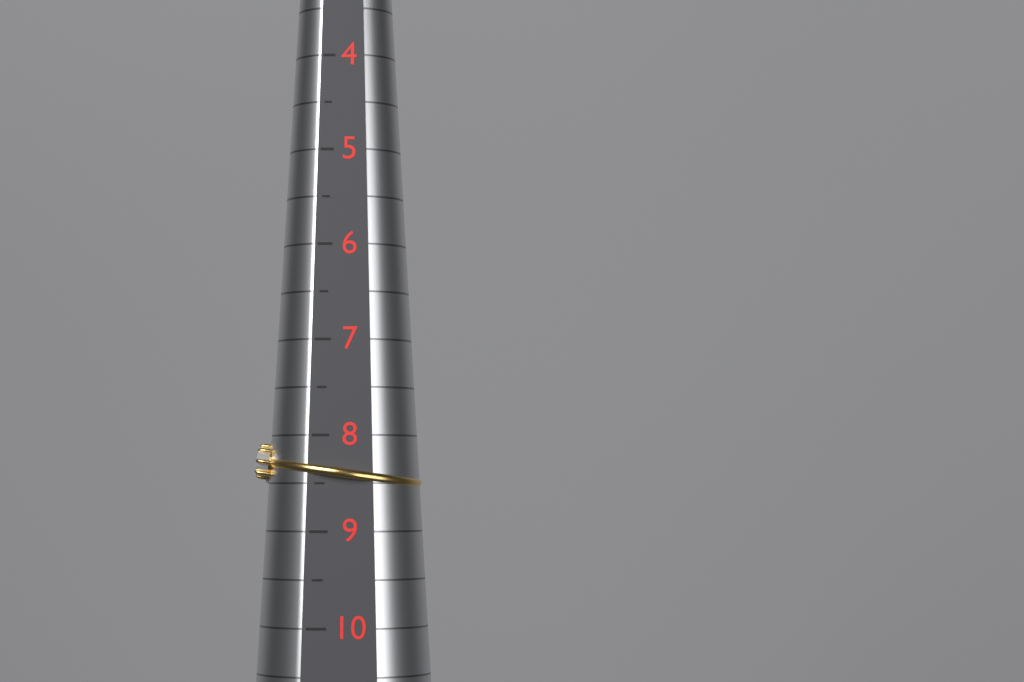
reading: 8.5 (no unit)
